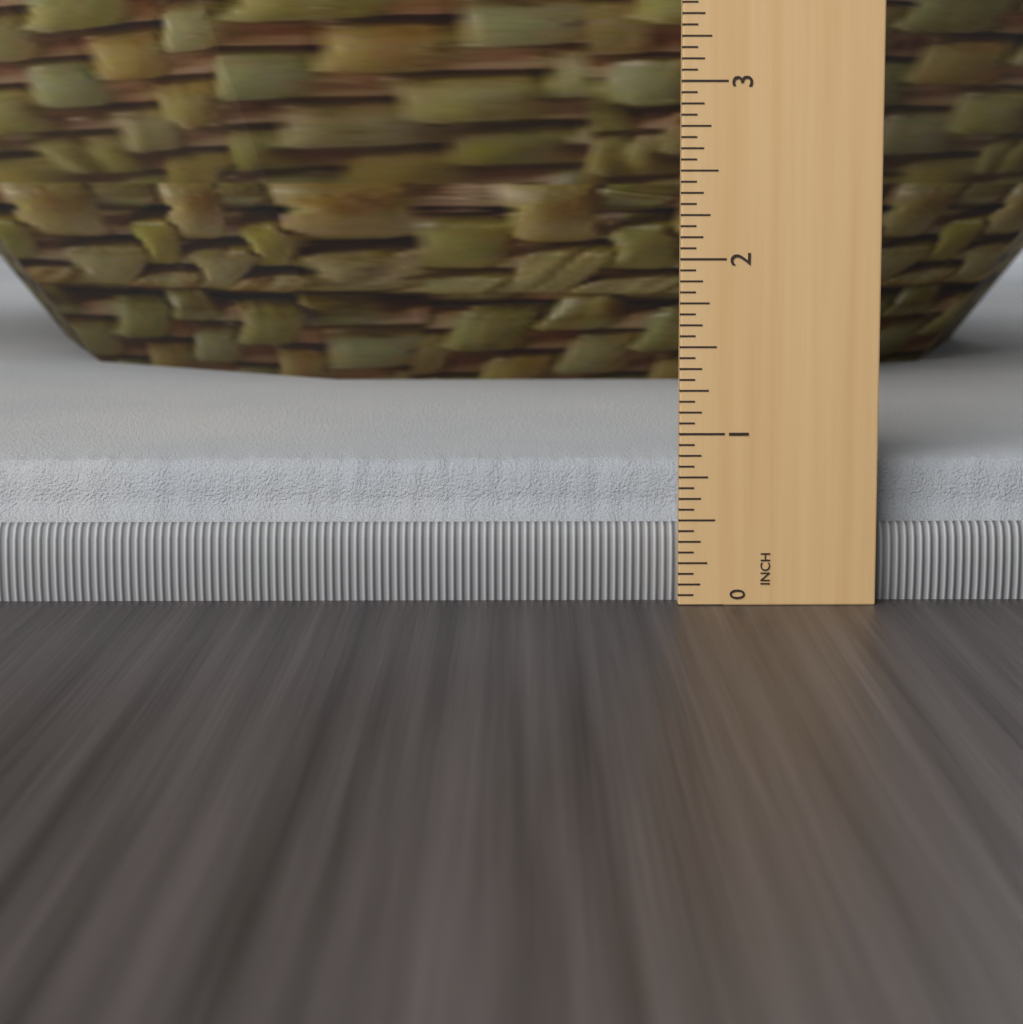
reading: 0.8125 in
